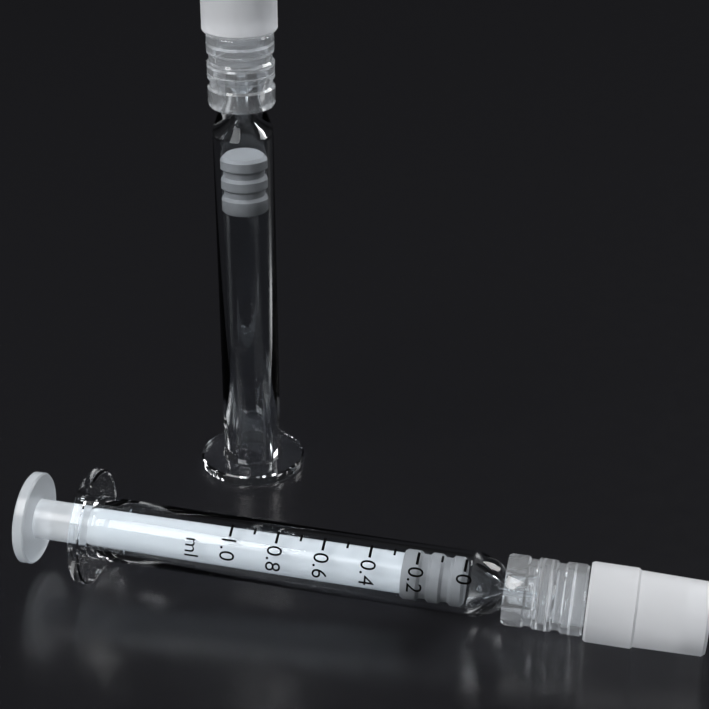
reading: 0.0 ml
